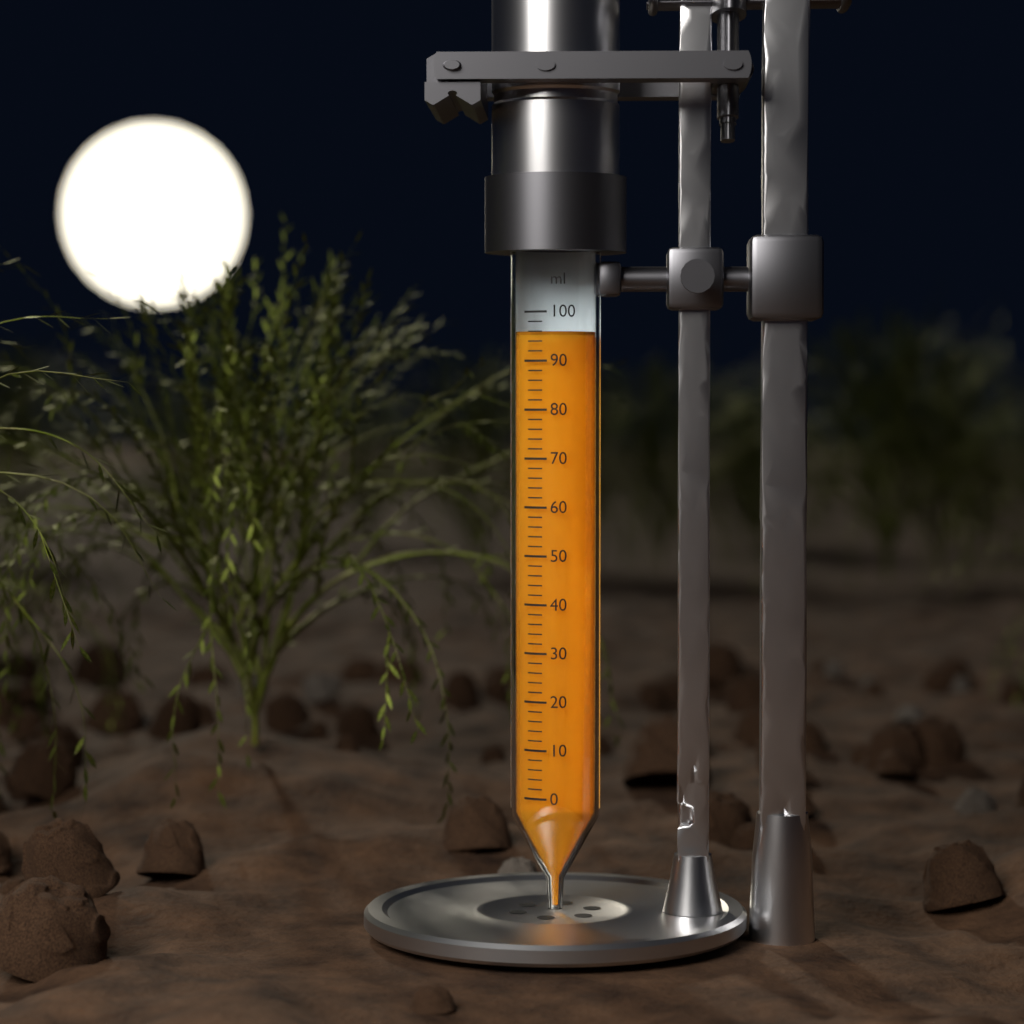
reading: 96 ml
